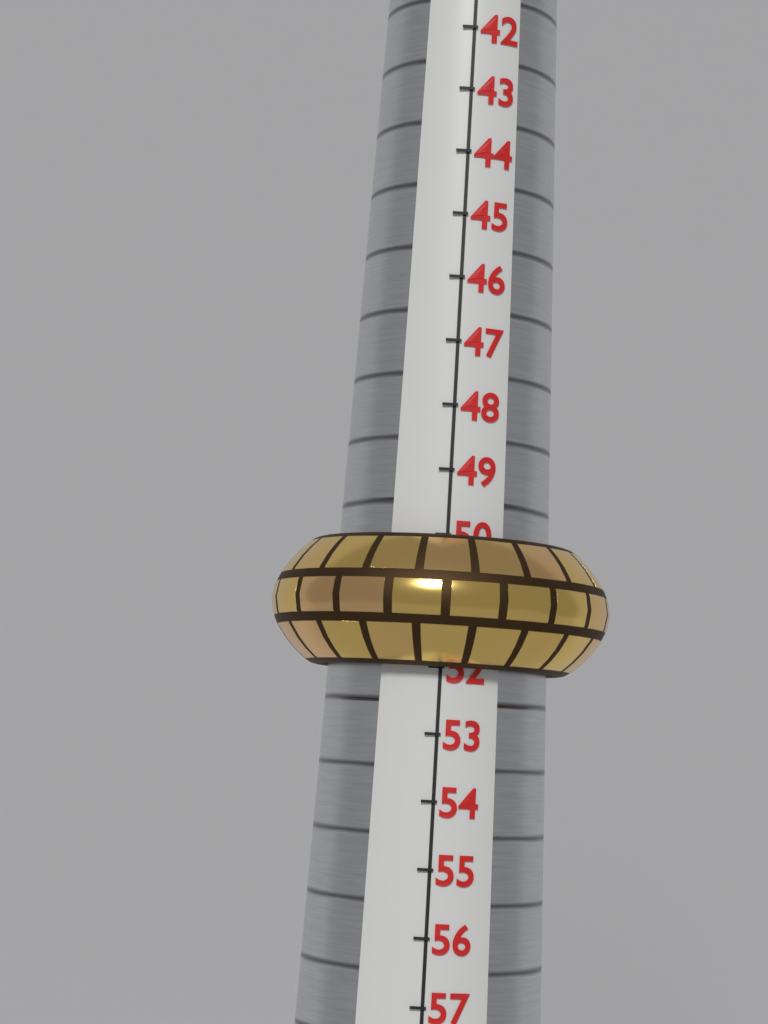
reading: 52 (no unit)
